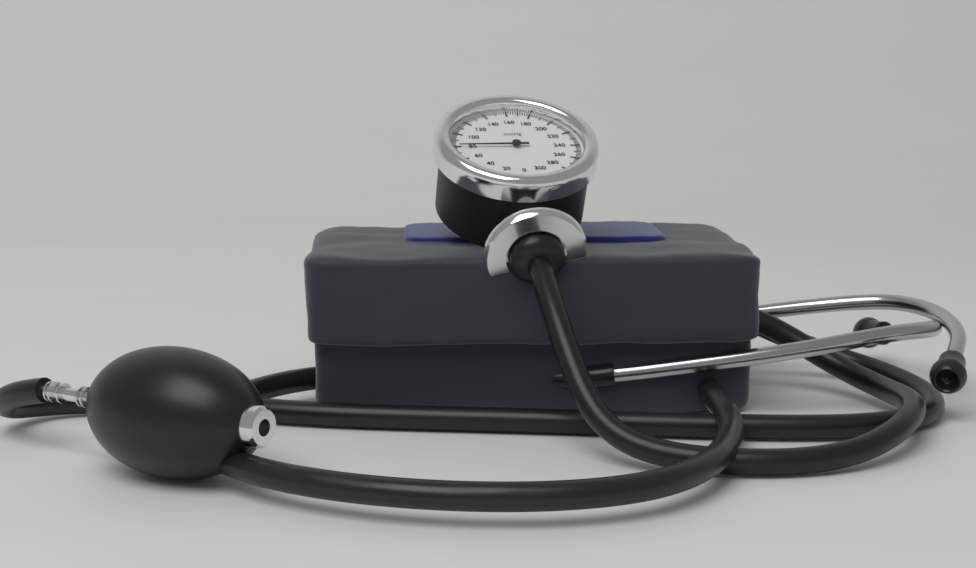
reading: 80 mmHg
